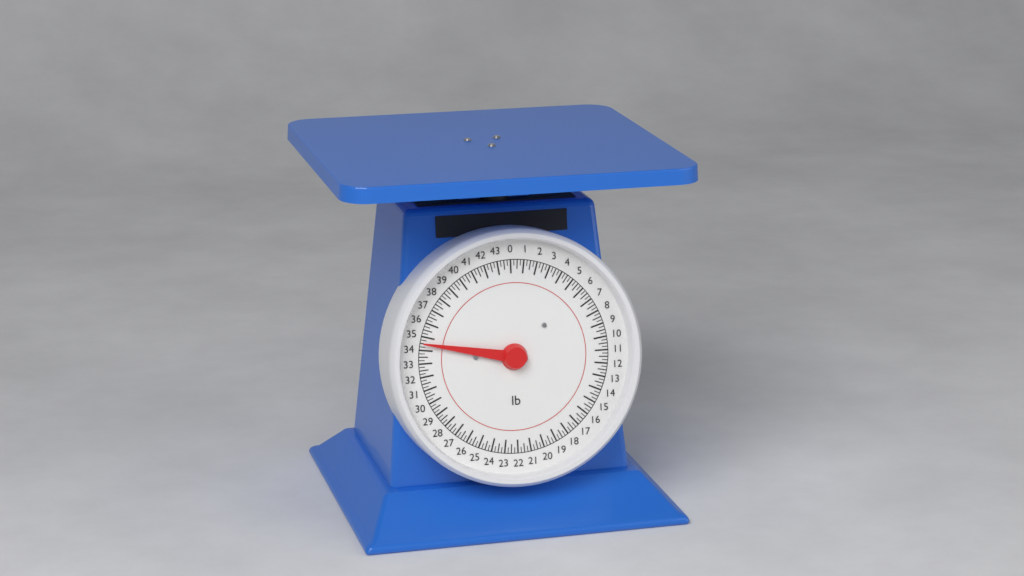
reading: 34.50 lb
